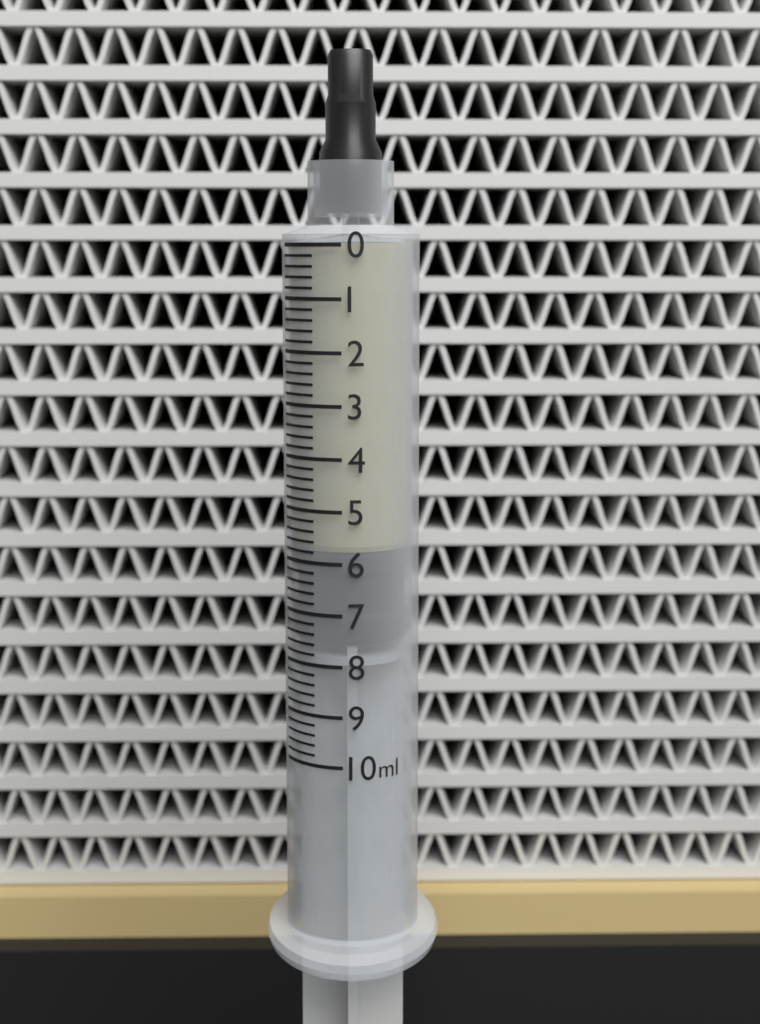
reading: 5.8 ml
